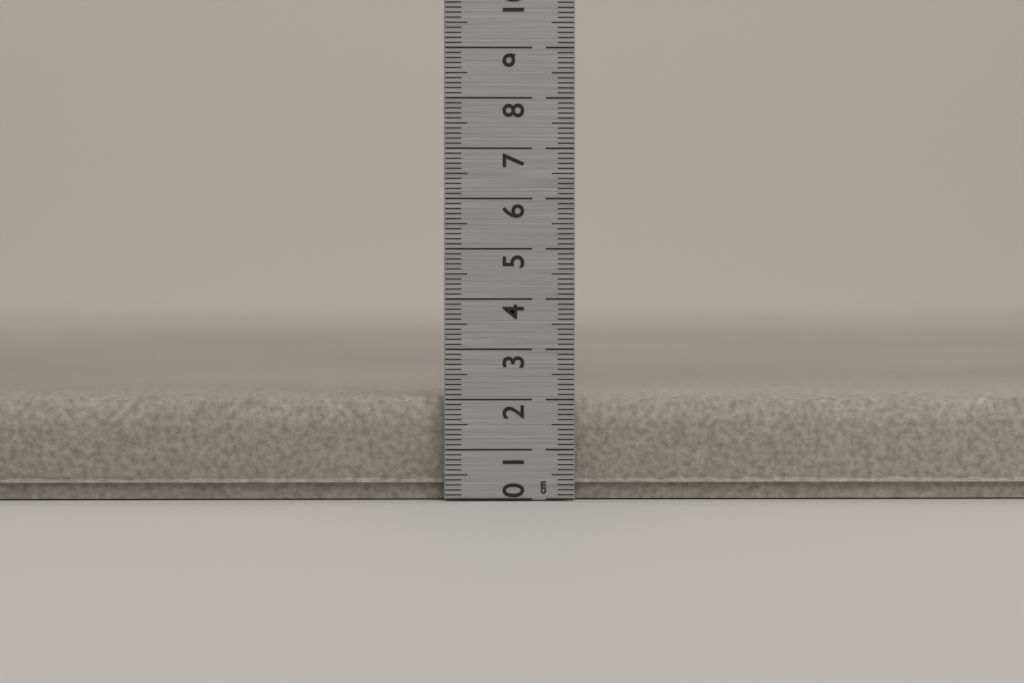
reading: 2.1 cm
